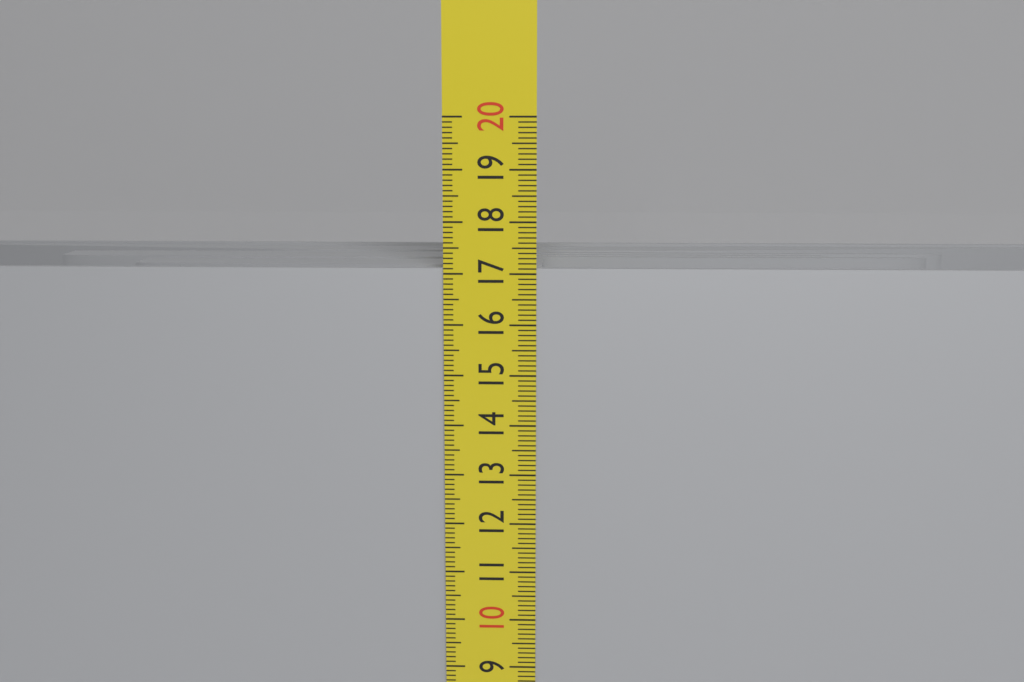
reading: 17.1 cm
